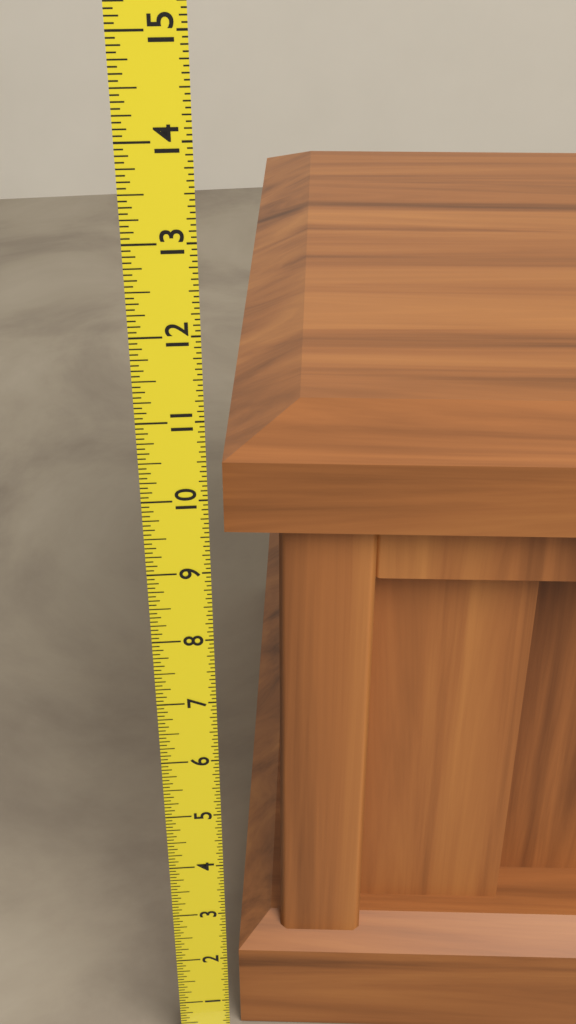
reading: 10.6875 (no unit)
